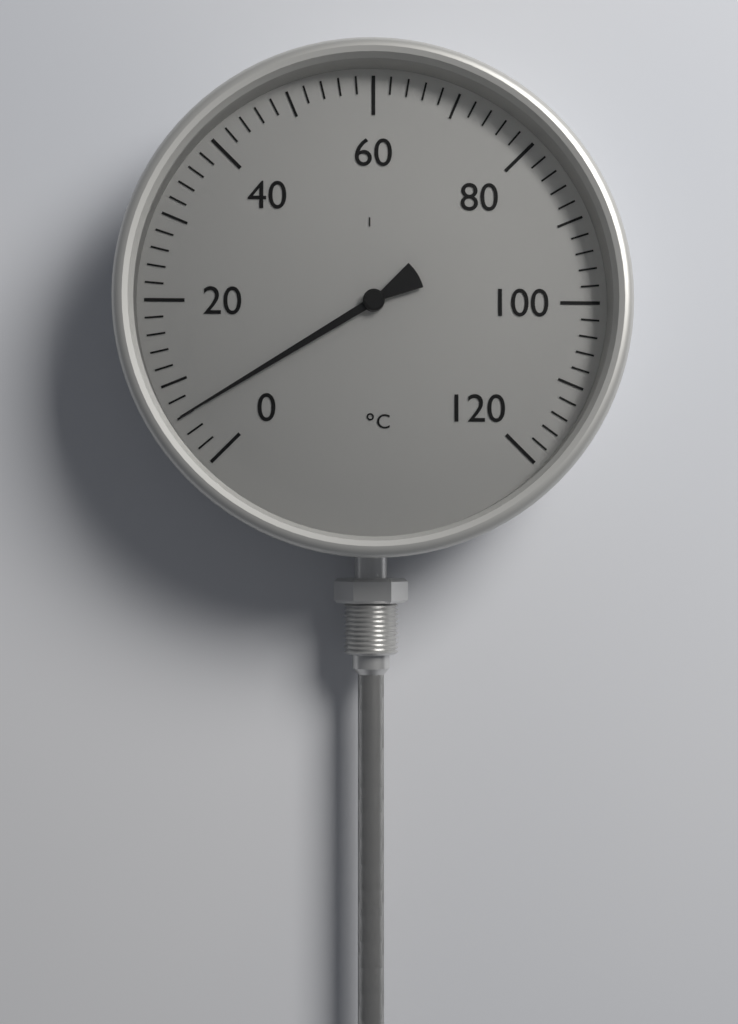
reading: 6 °C
